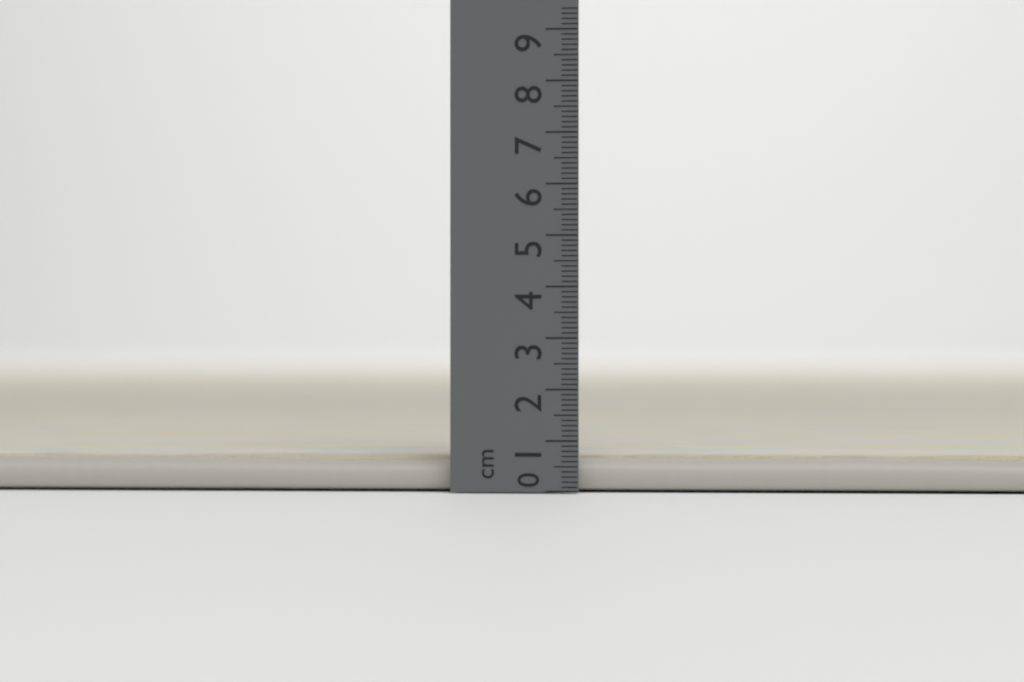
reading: 0.7 cm
